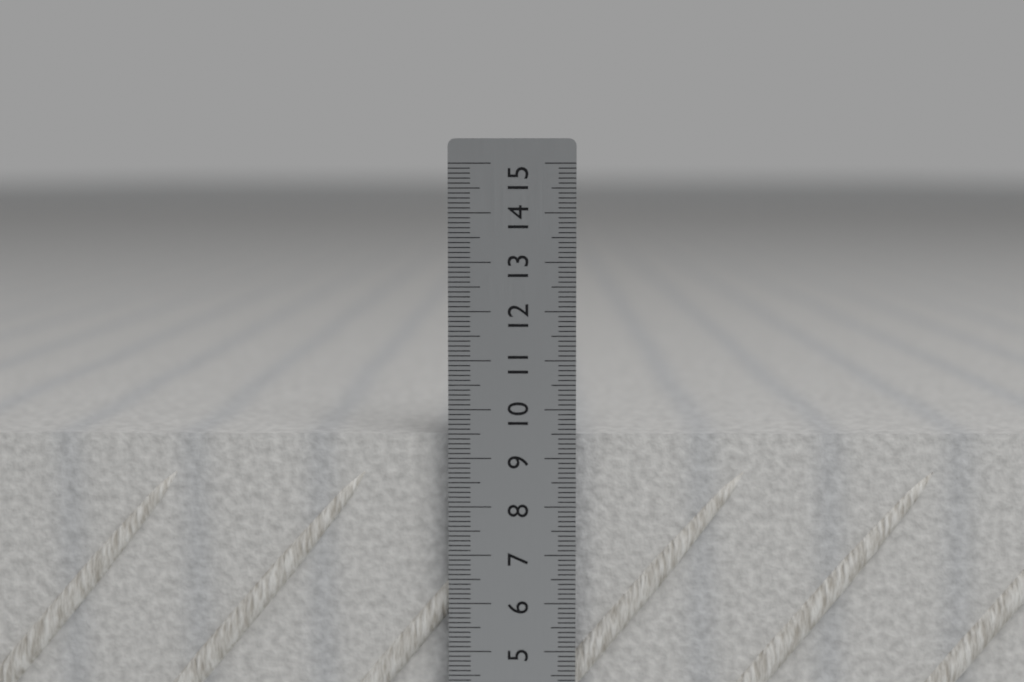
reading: 9.5 cm
